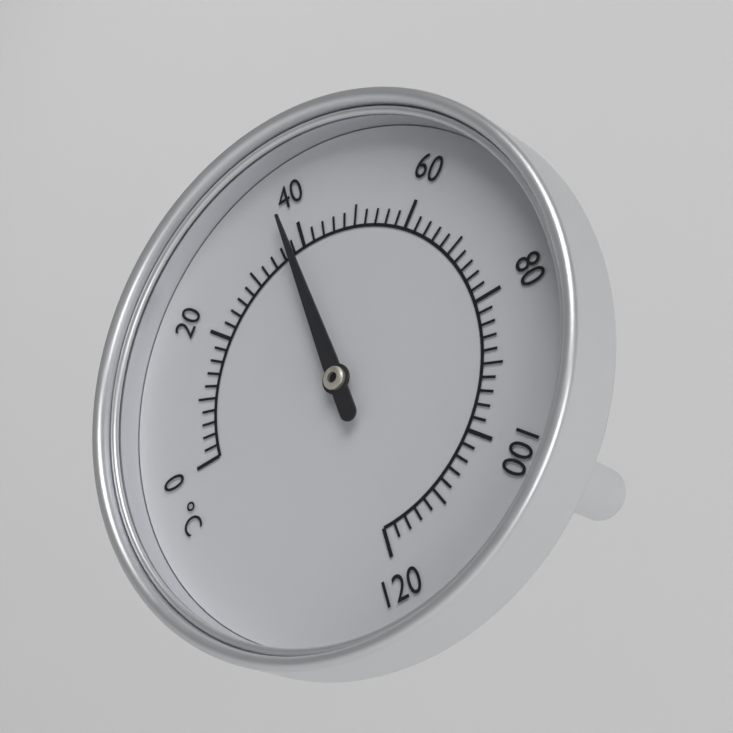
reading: 38 °C
